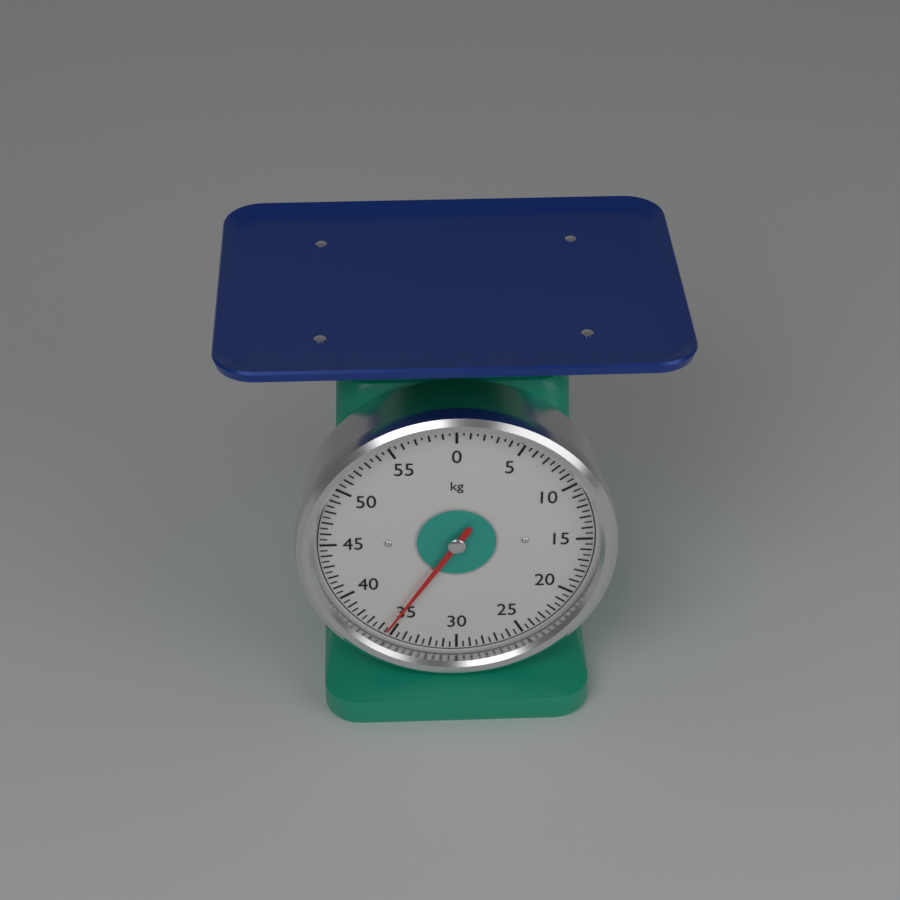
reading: 35.5 kg
